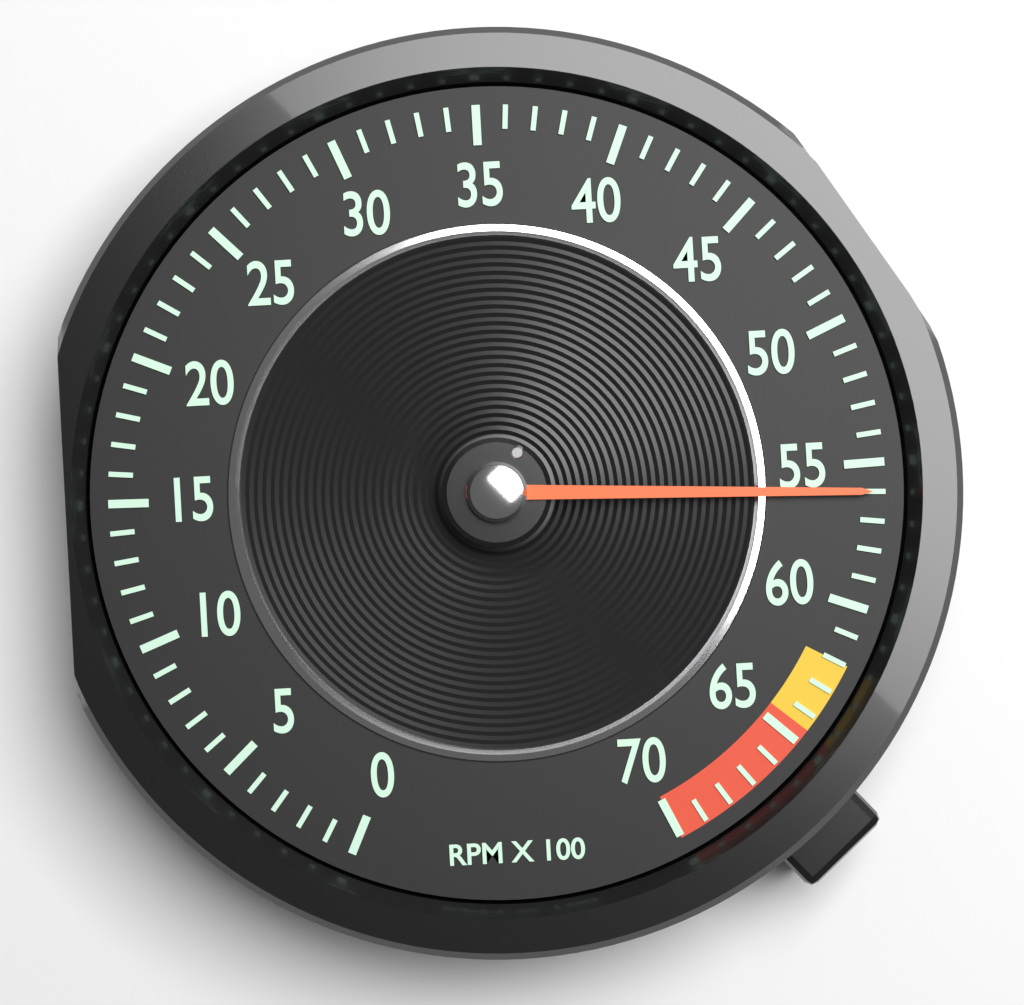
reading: 56 RPM x 100
